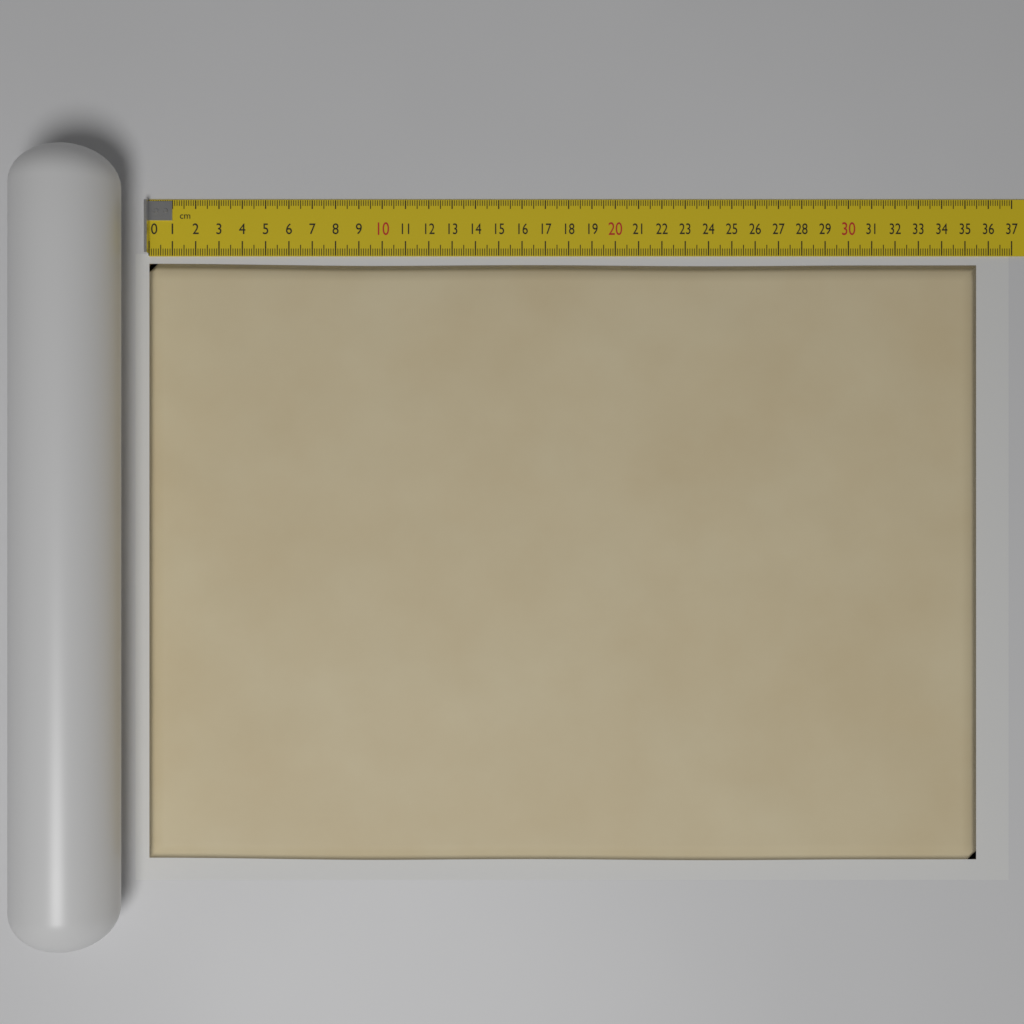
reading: 35.5 cm
